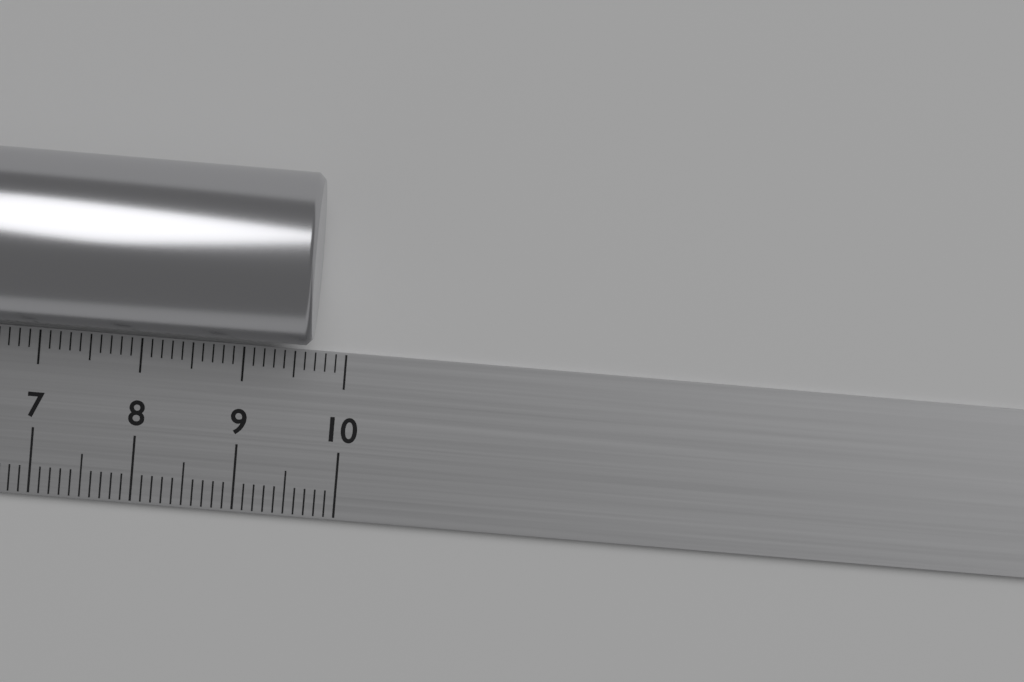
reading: 9.7 cm
